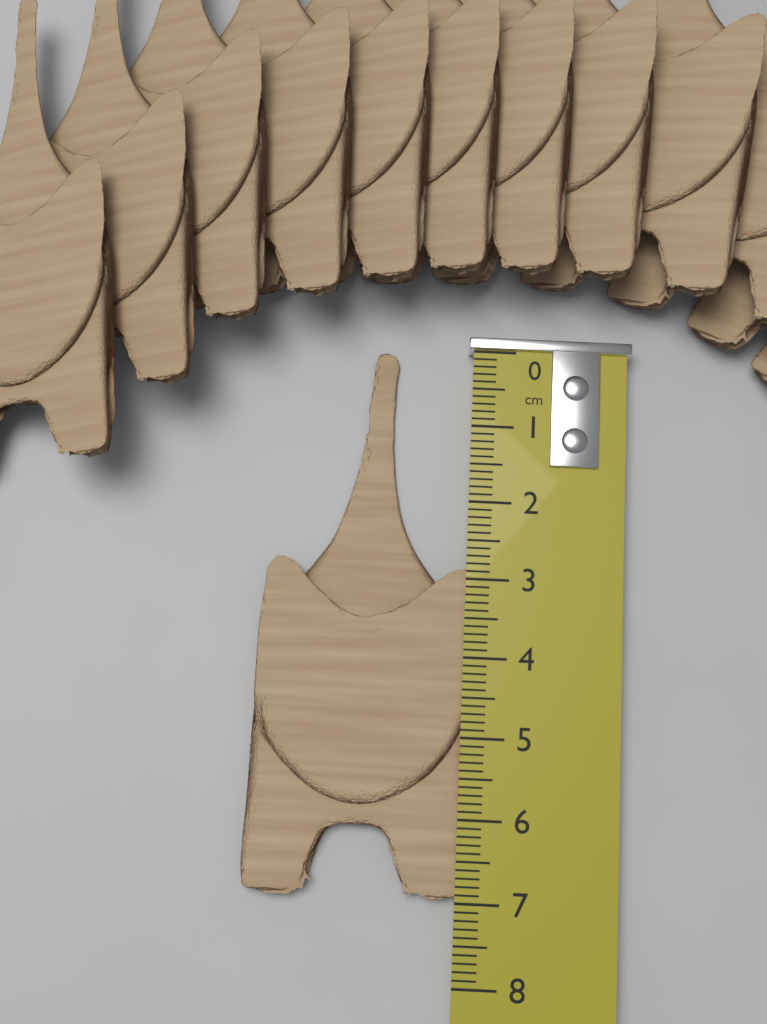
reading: 7.0 cm
